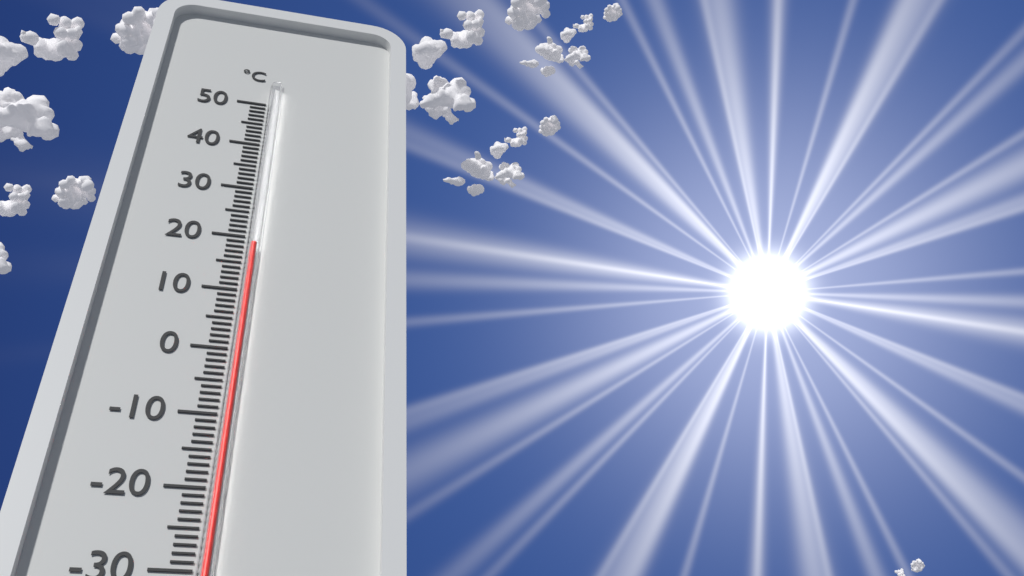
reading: 18 °C
